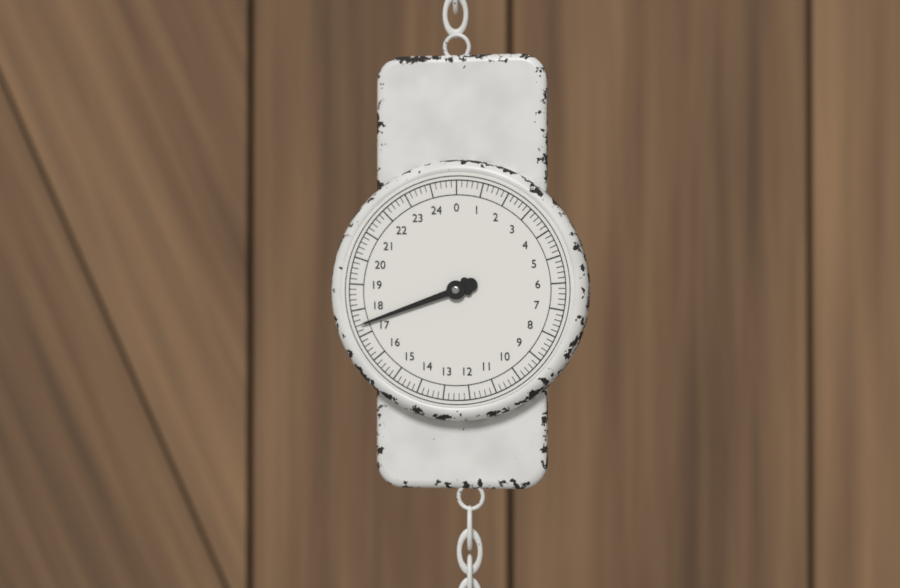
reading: 17.4 (no unit)
